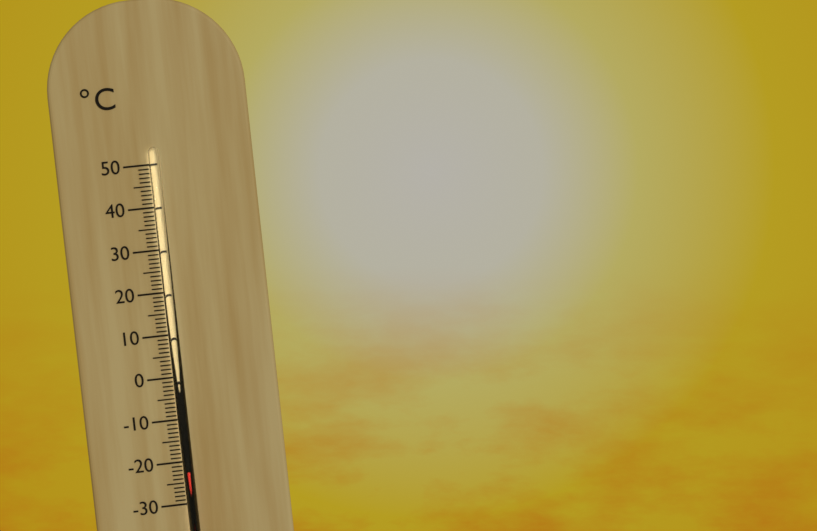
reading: -22 °C
